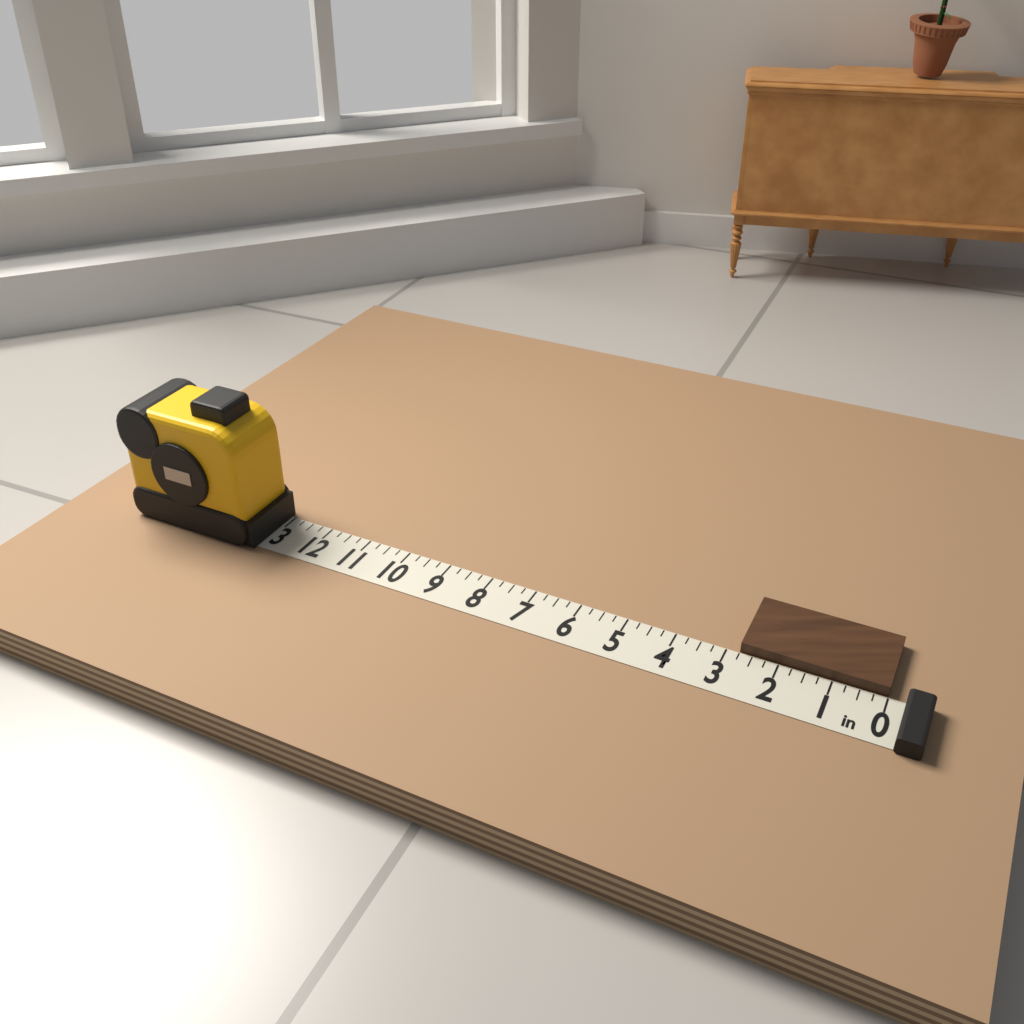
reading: 2.75 in
